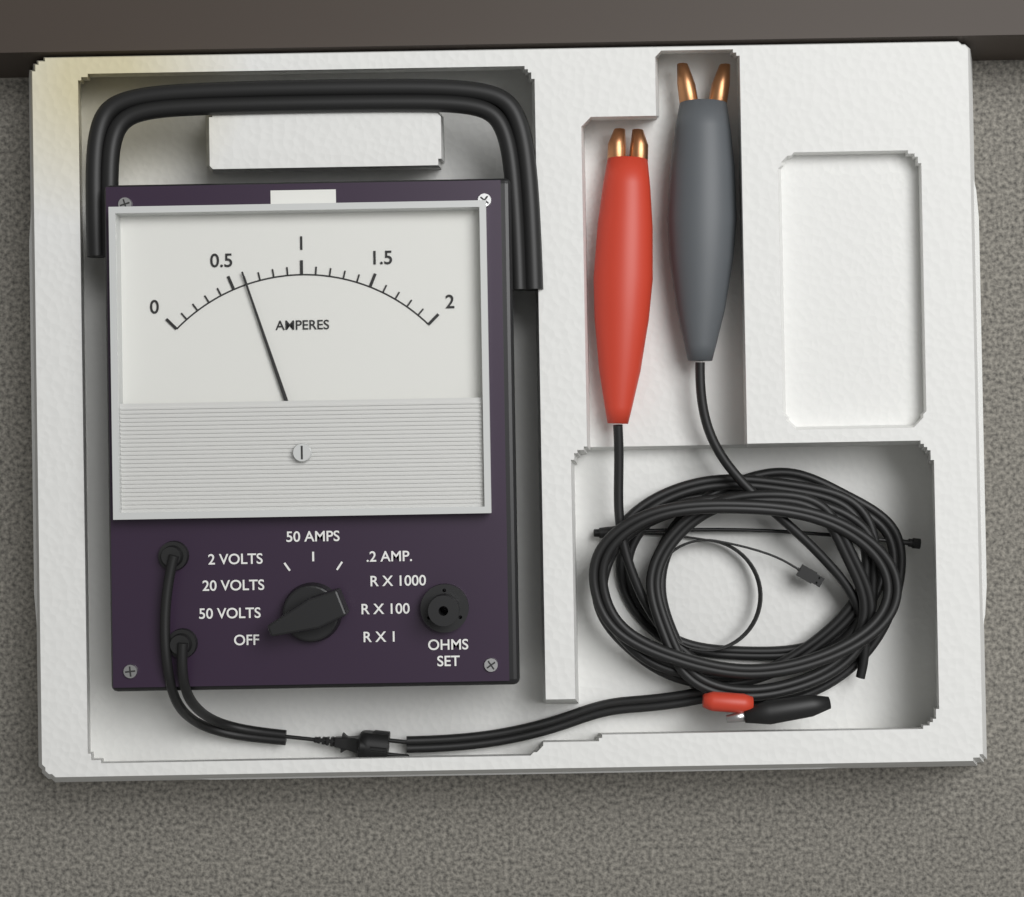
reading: 0.6 A
